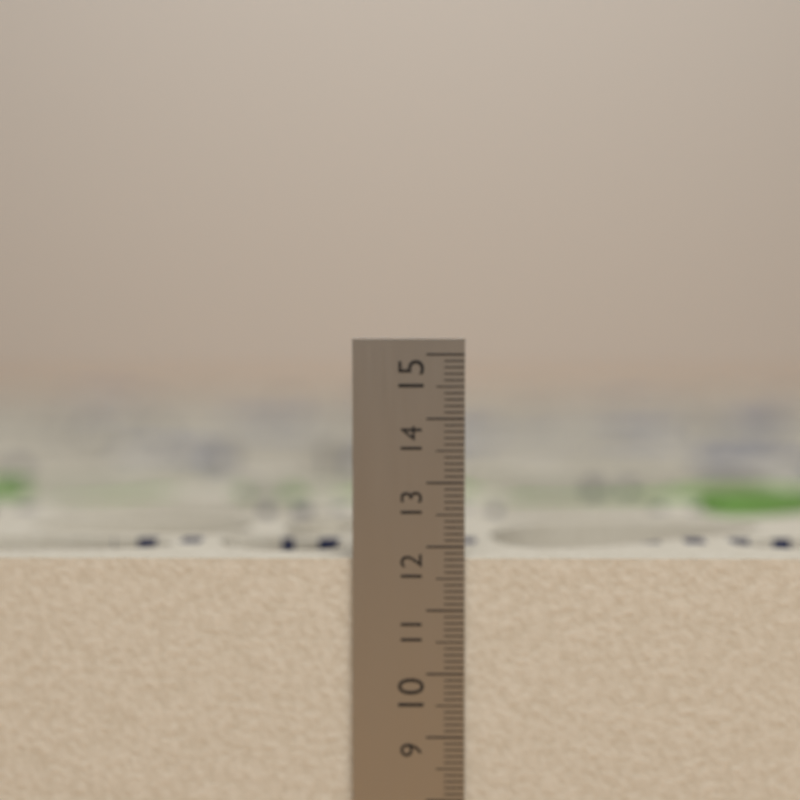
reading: 11.8 cm
